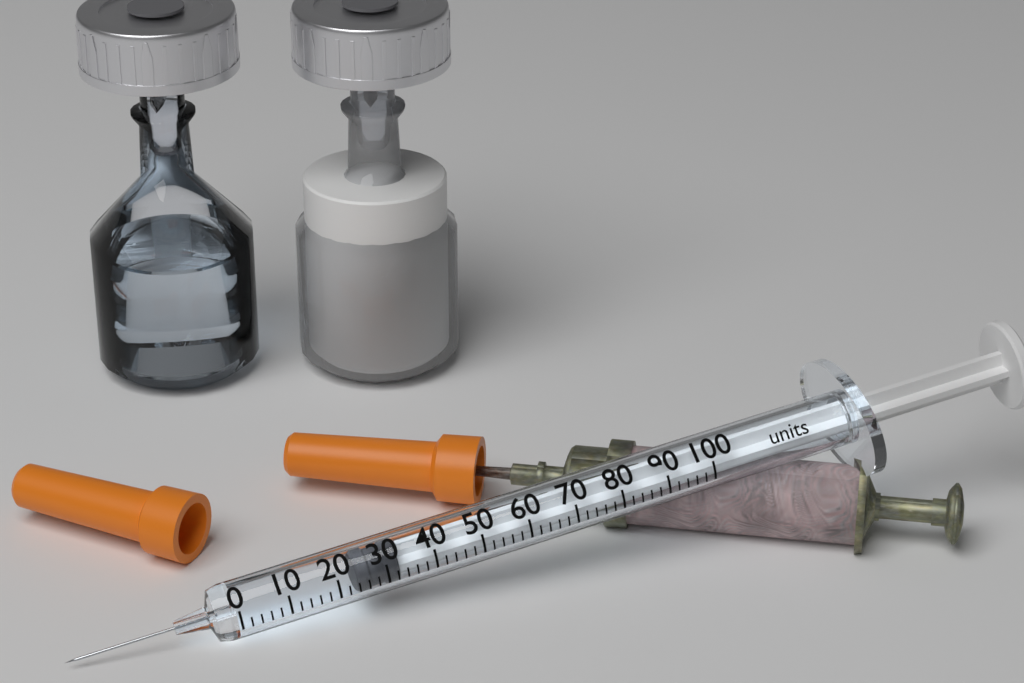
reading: 24 units
